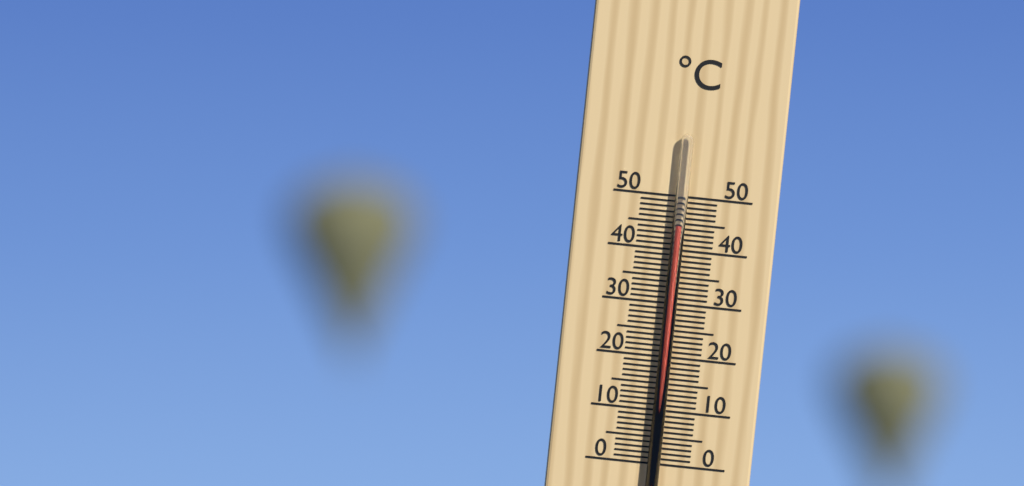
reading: 44.5 °C
